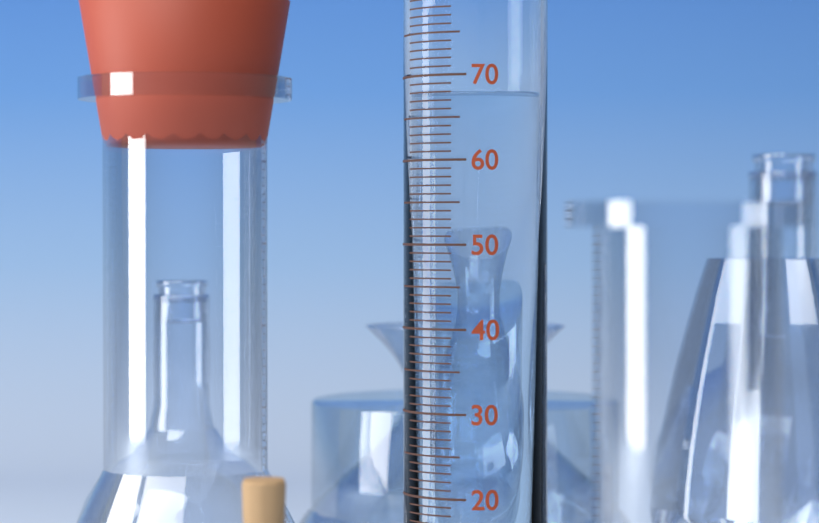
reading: 68 ml
